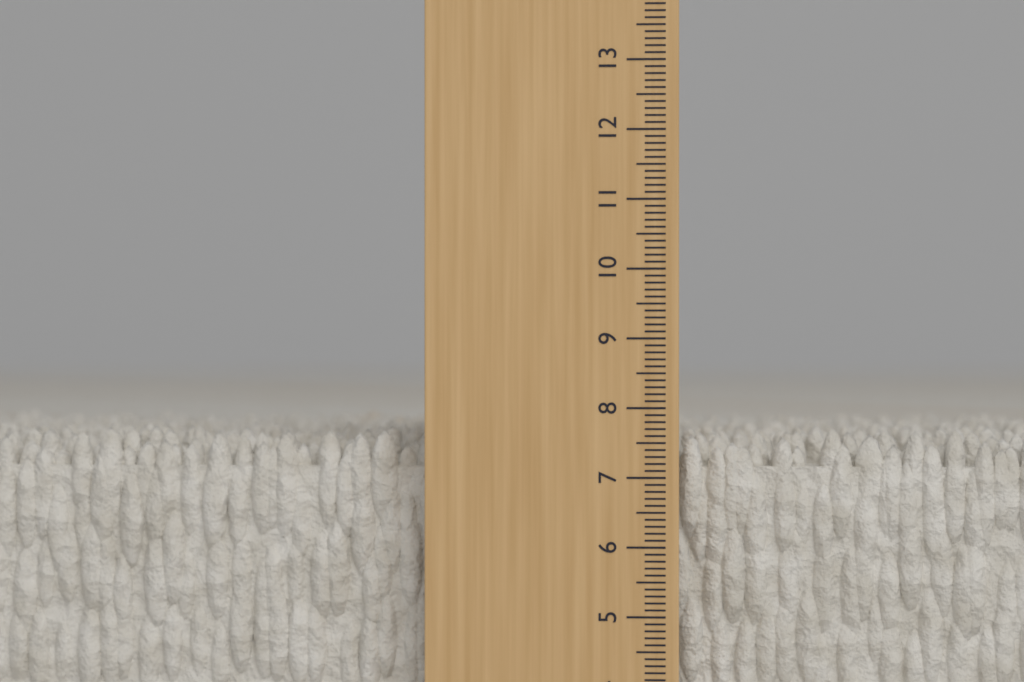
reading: 7.7 cm
